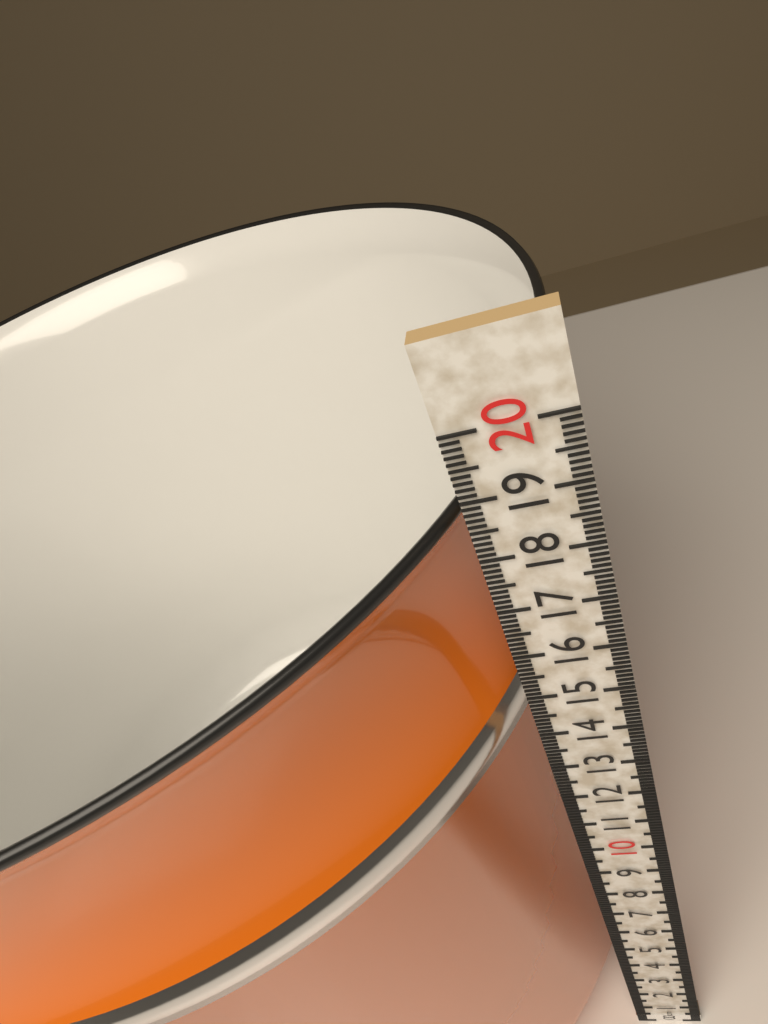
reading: 18.8 cm
